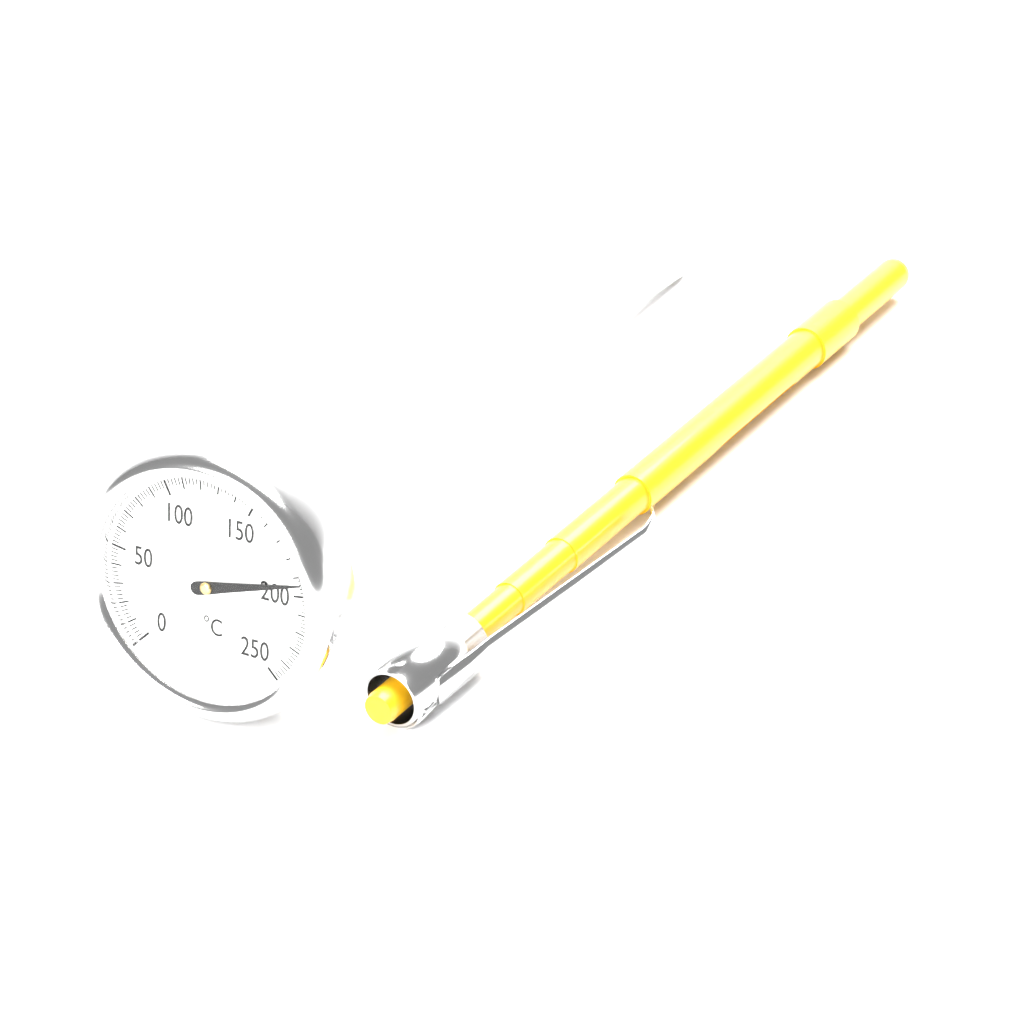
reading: 194 °C
